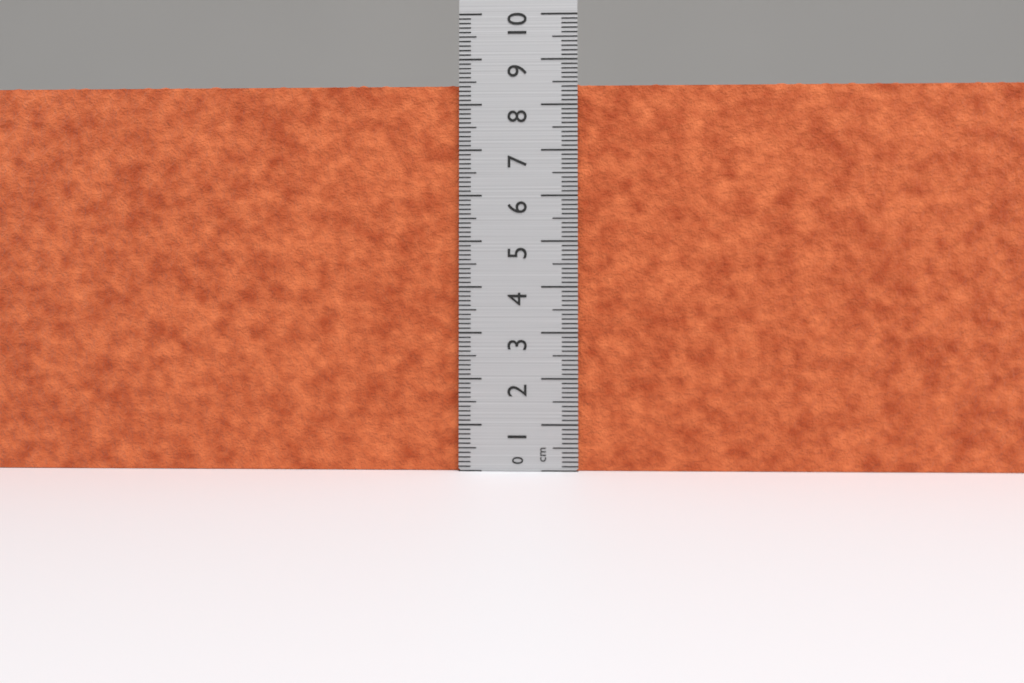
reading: 8.5 cm
